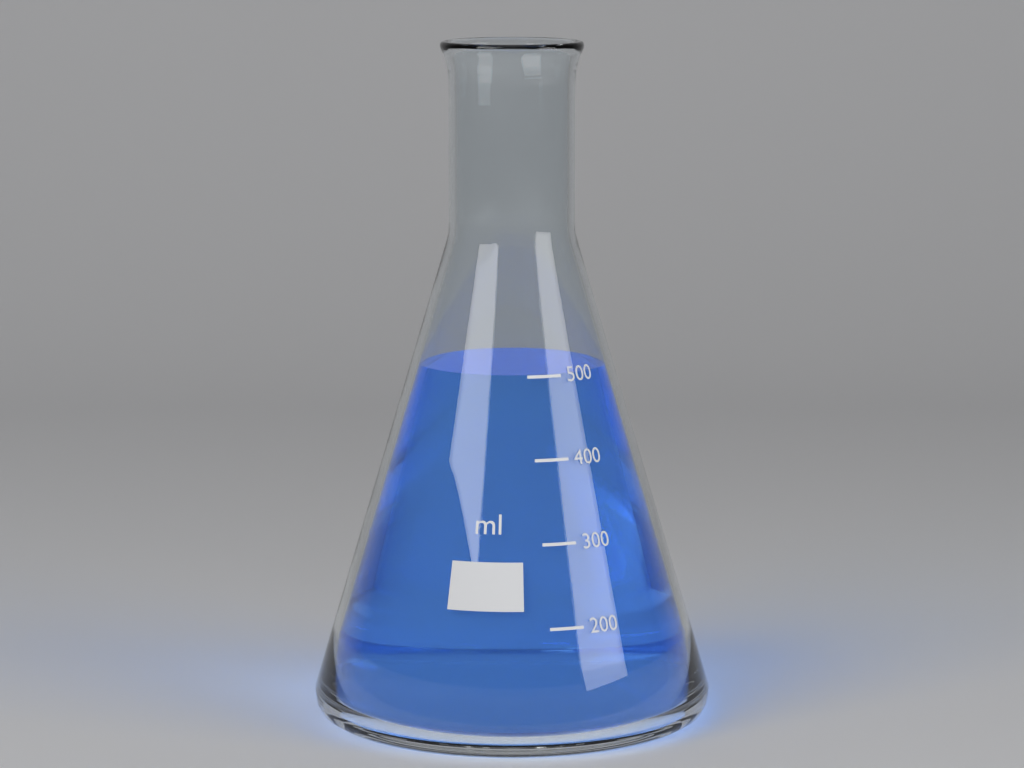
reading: 500 ml
